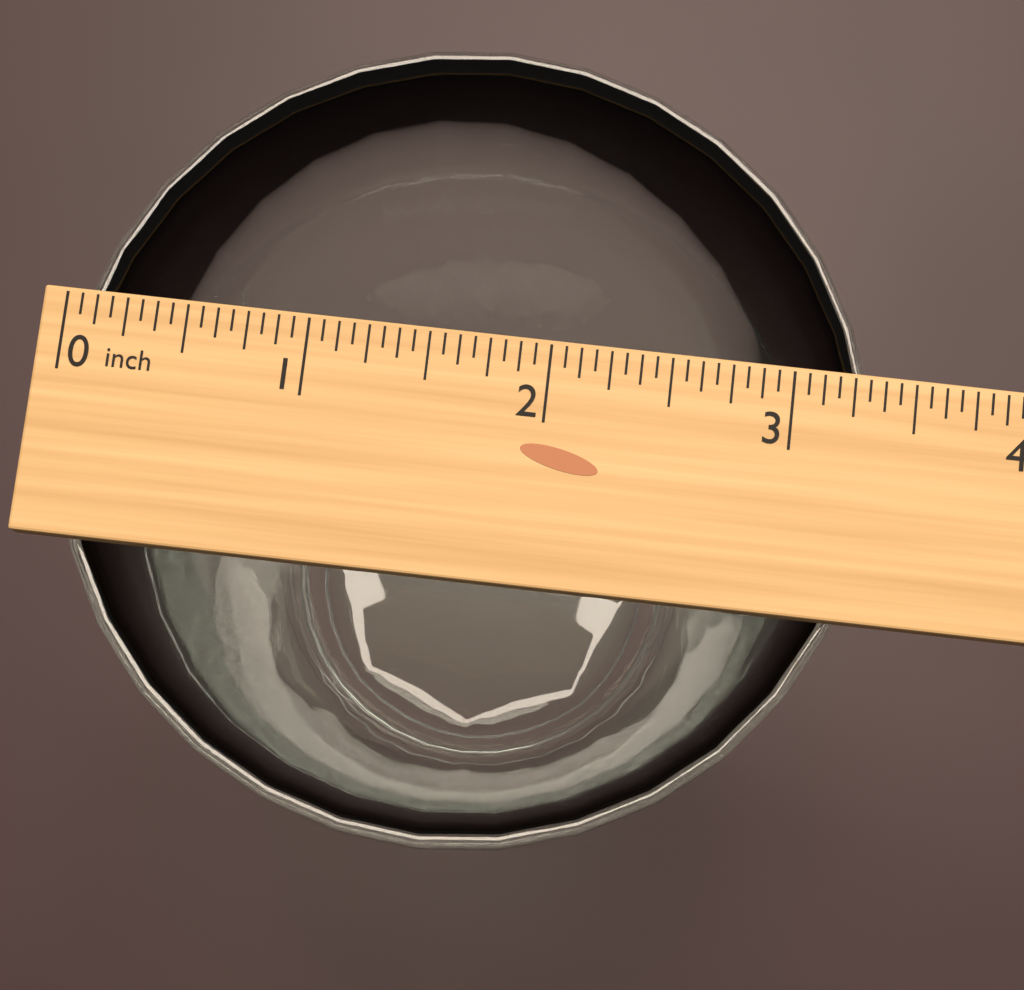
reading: 3.3750 inch
